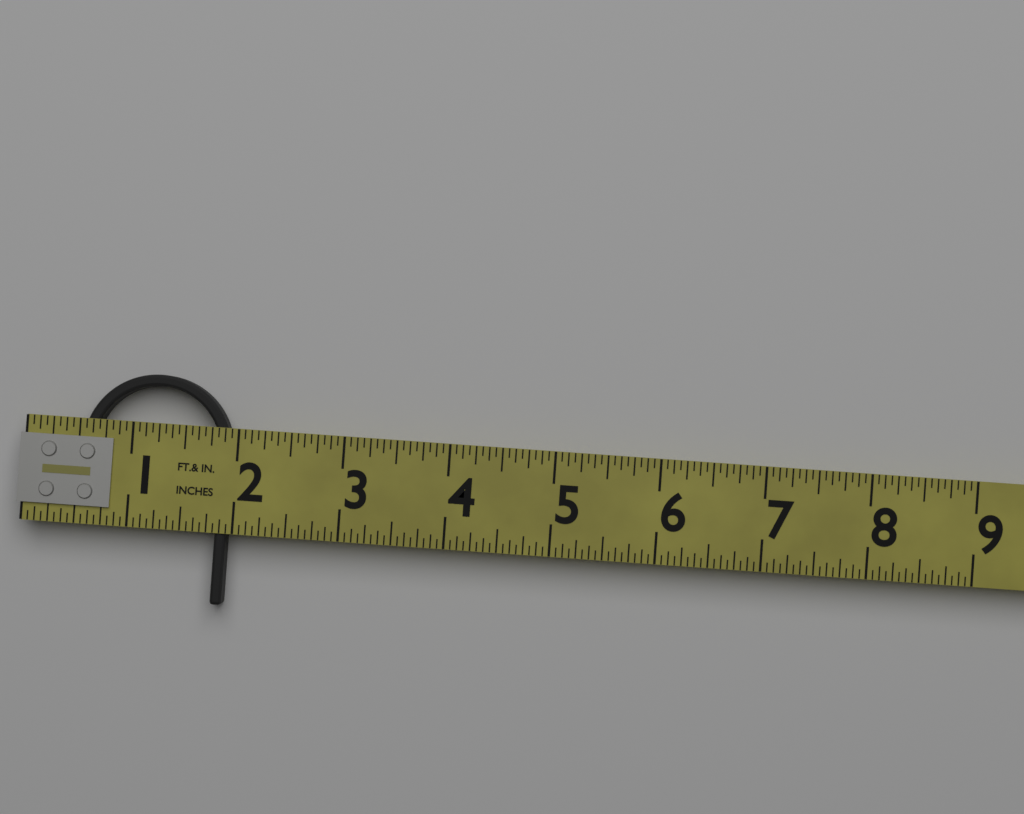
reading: 1.9375 in
